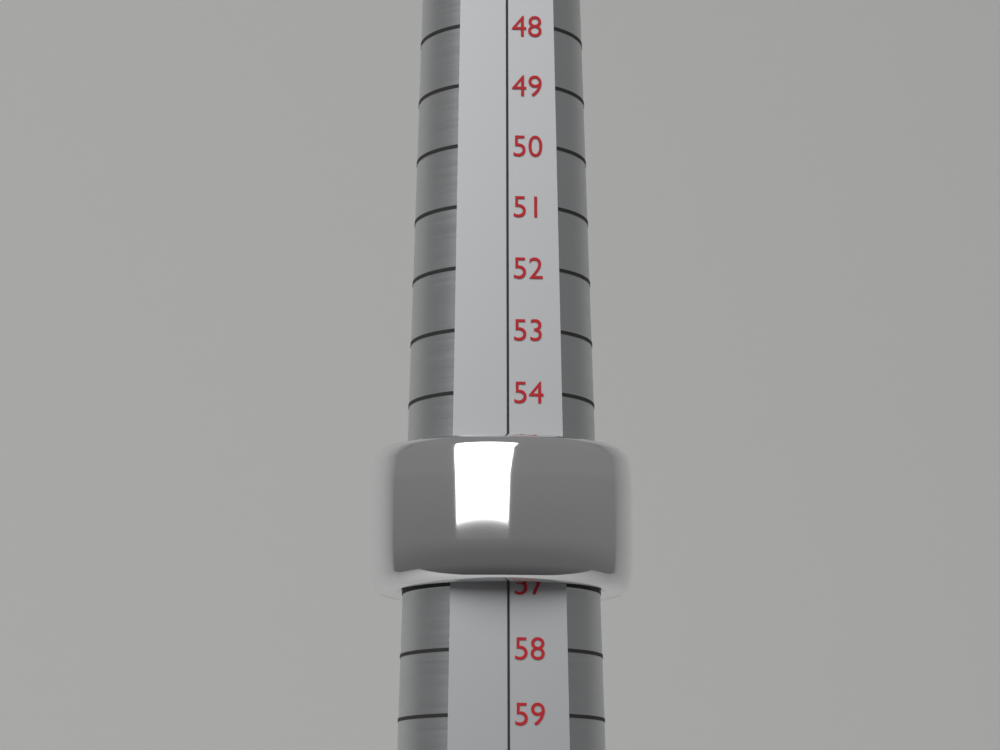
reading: 57 (no unit)
